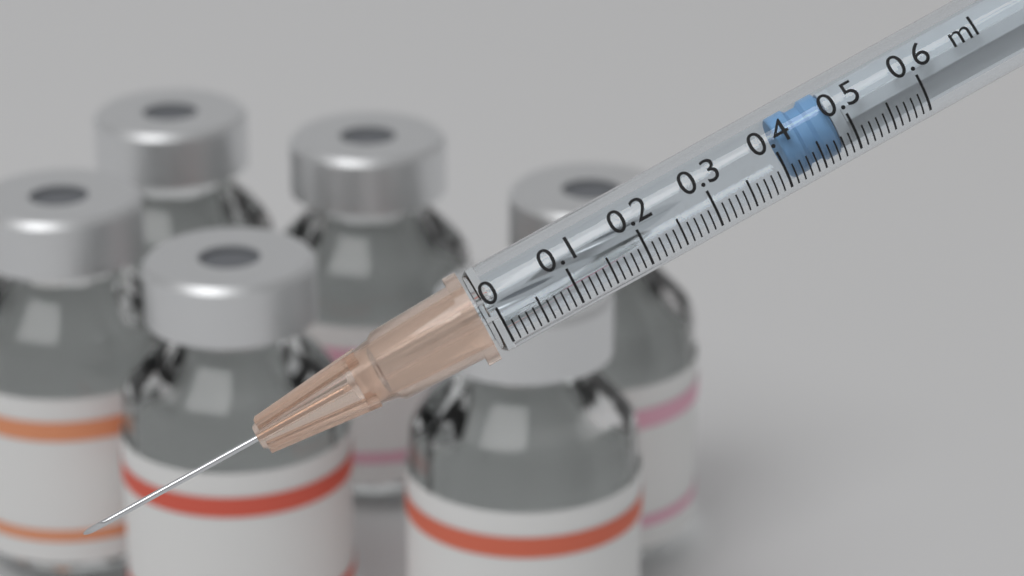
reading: 0.41 ml
